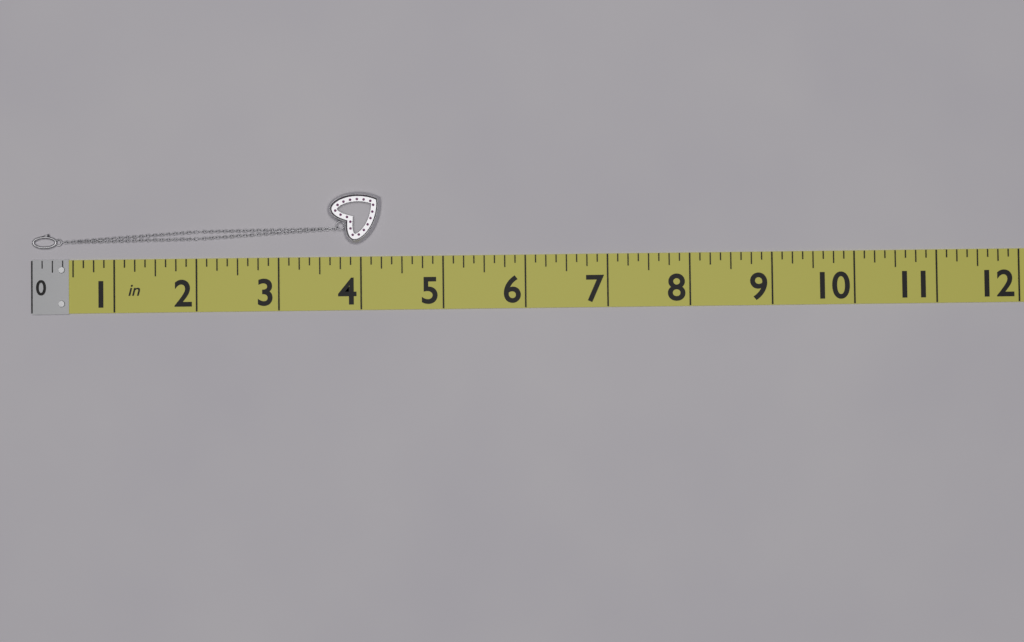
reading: 4.250 in
